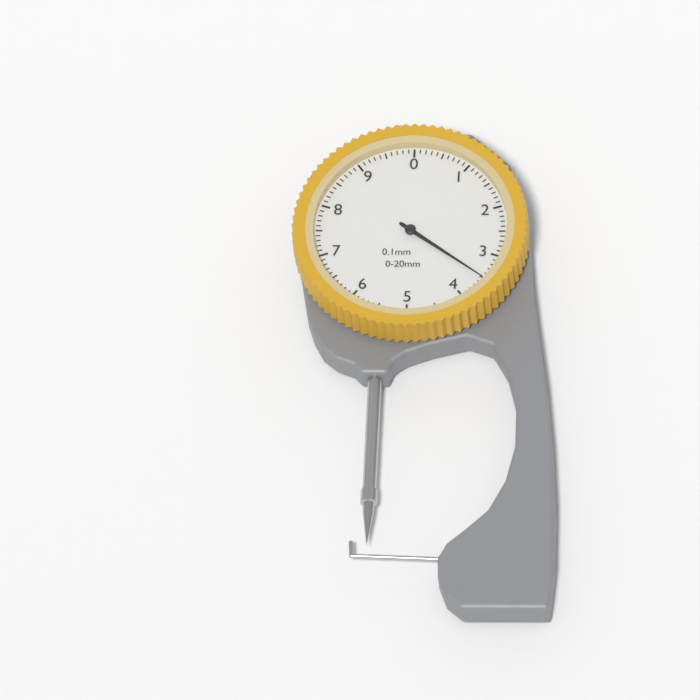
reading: 3.5 mm
